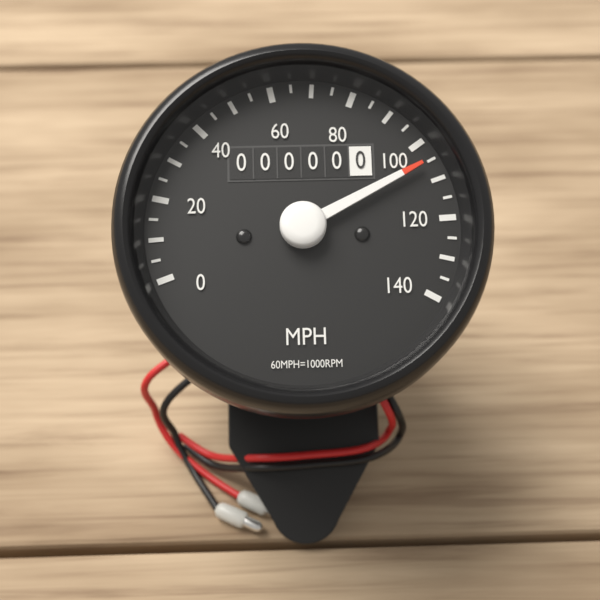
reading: 105 MPH
